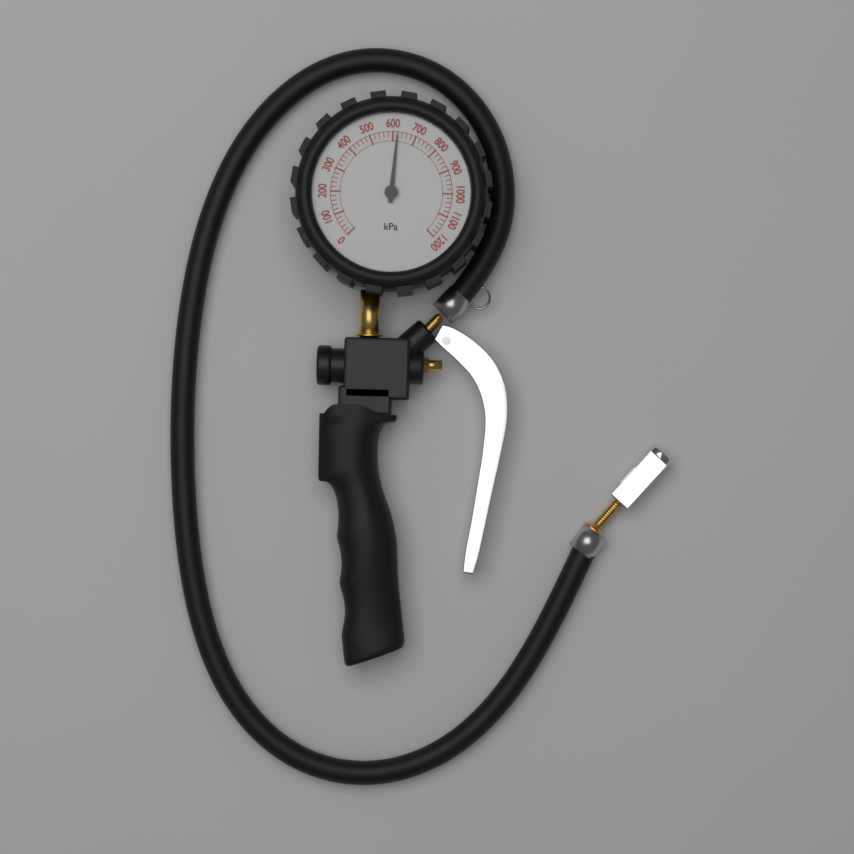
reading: 620 kPa
